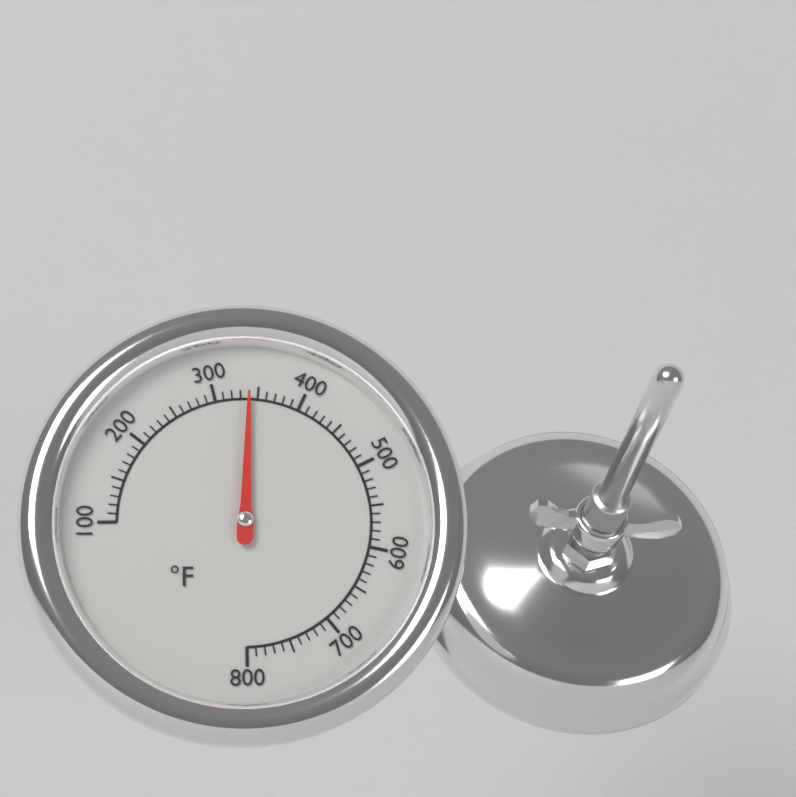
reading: 340 °F
